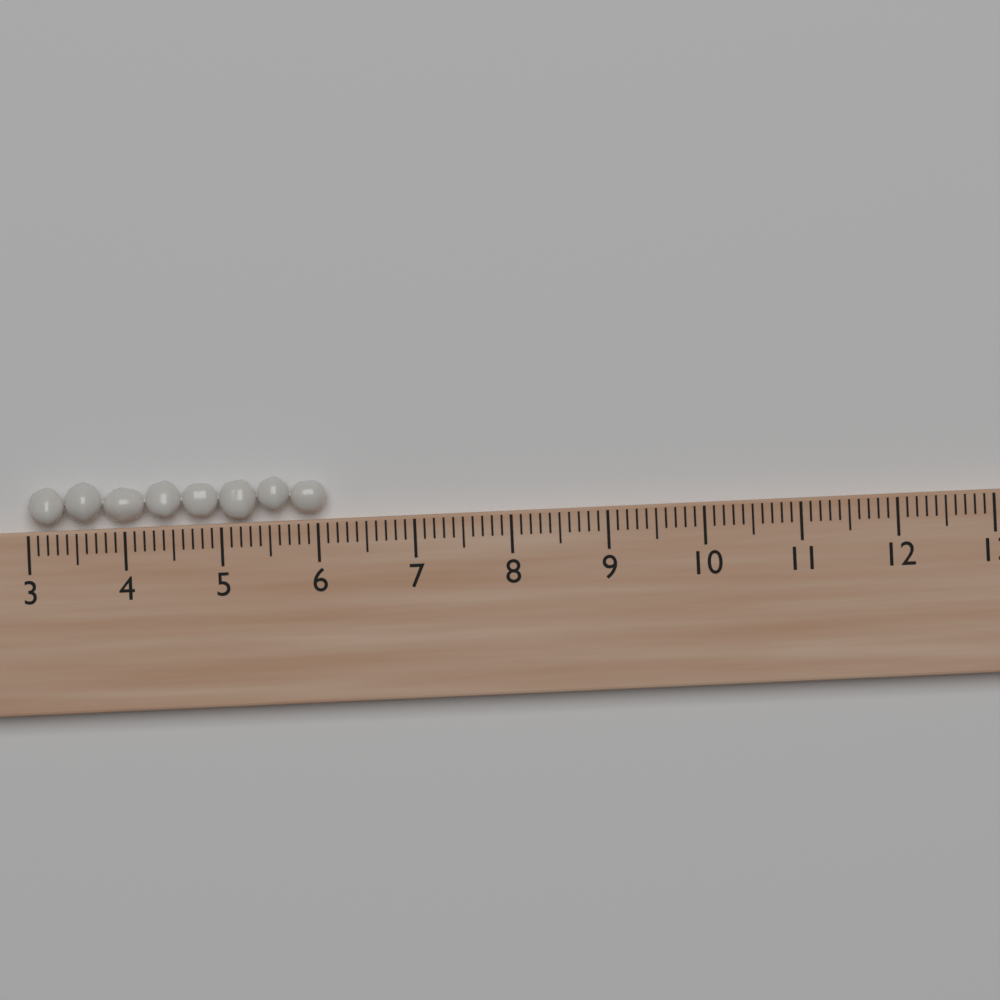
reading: 6.1 (no unit)
